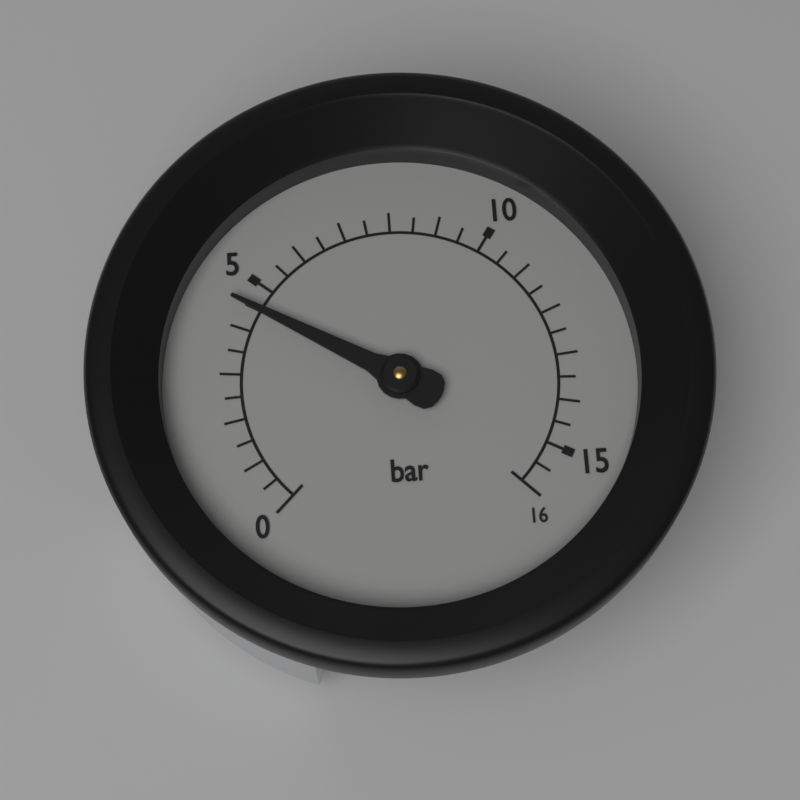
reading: 4.5 bar
